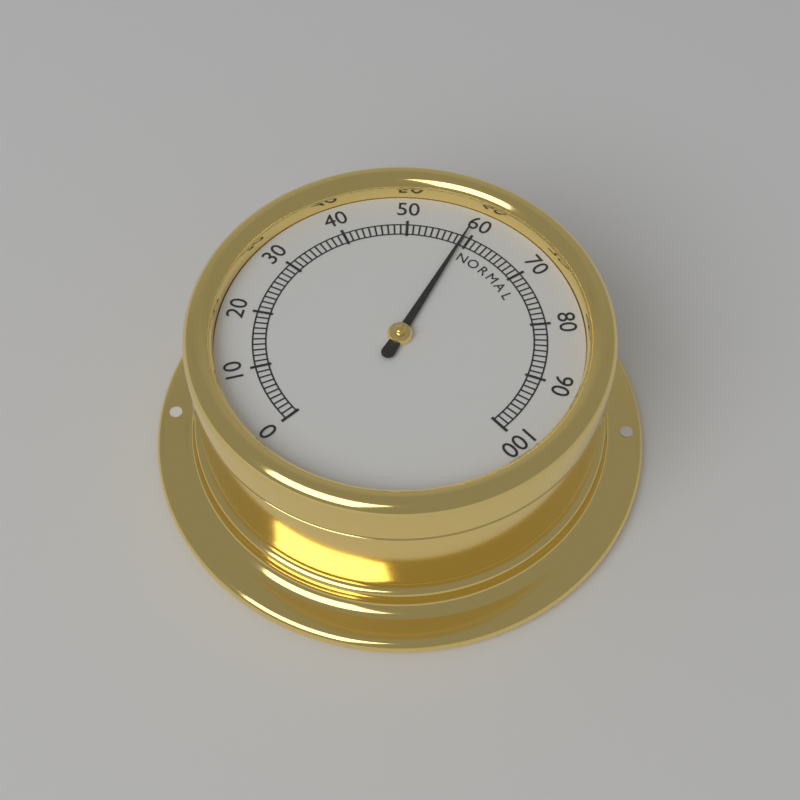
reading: 59 (no unit)
